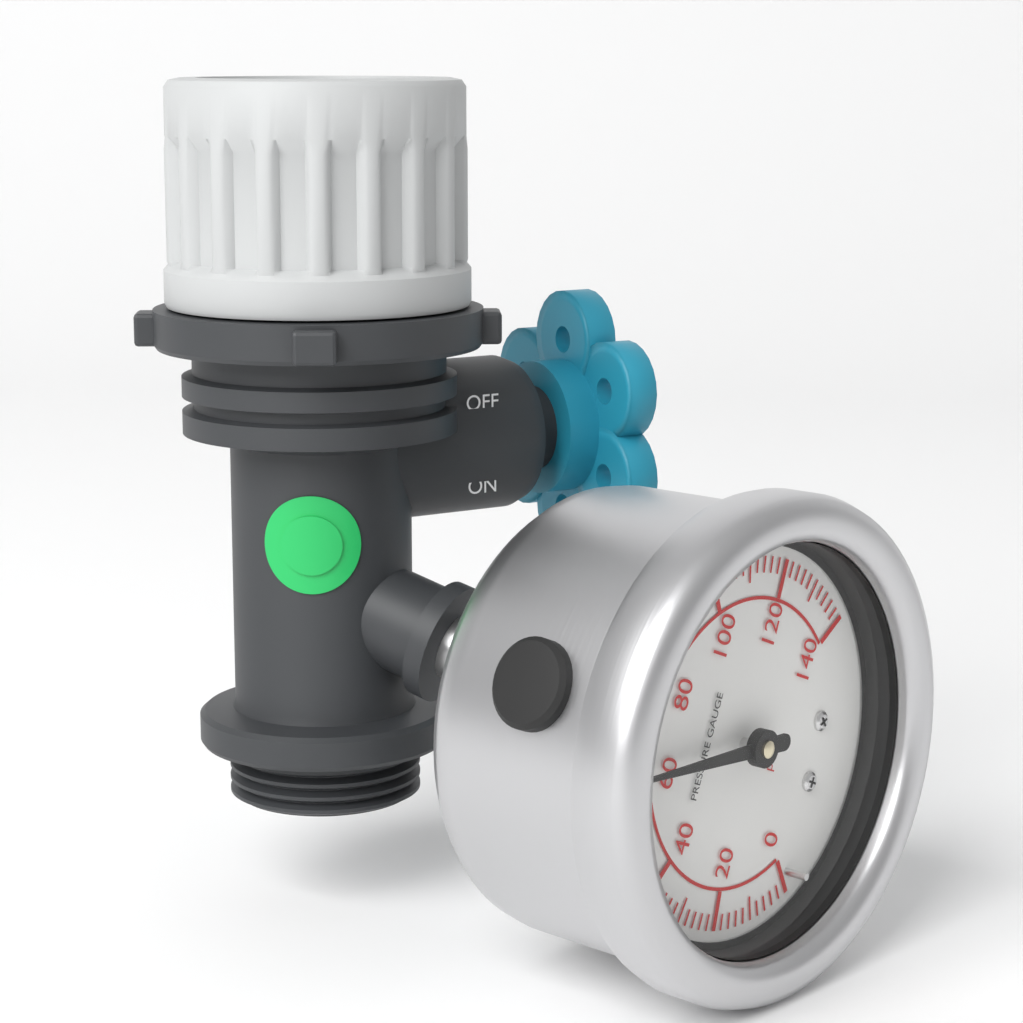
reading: 62 psi
